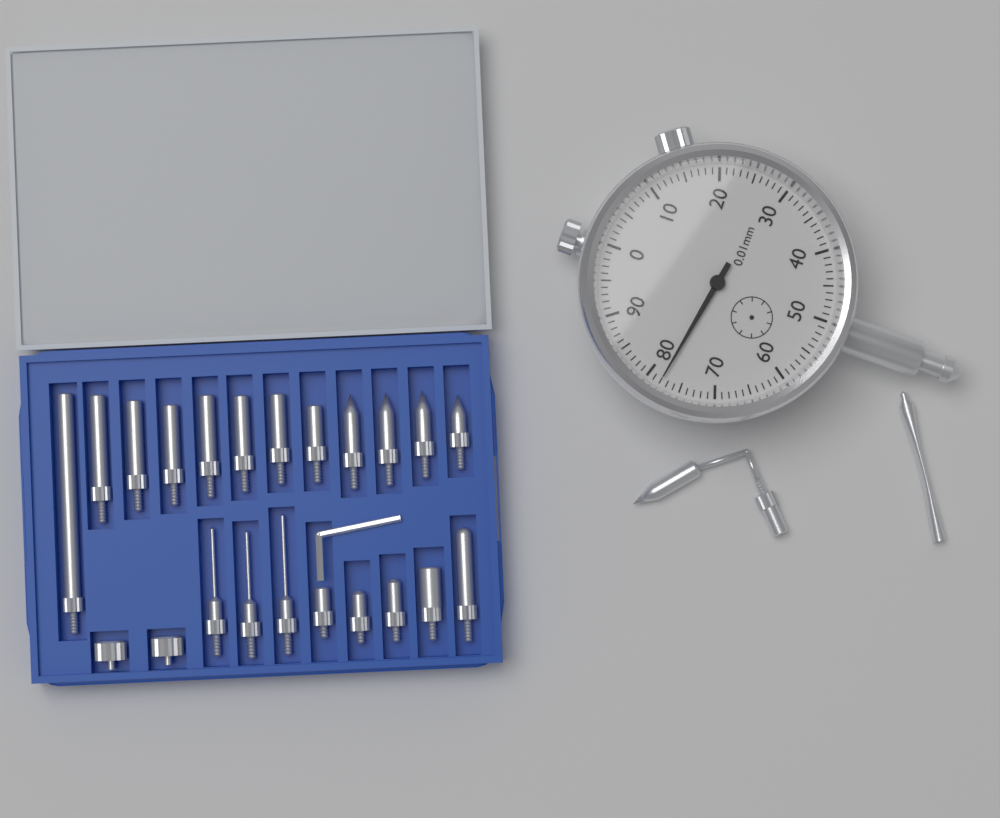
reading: 0.78 mm
